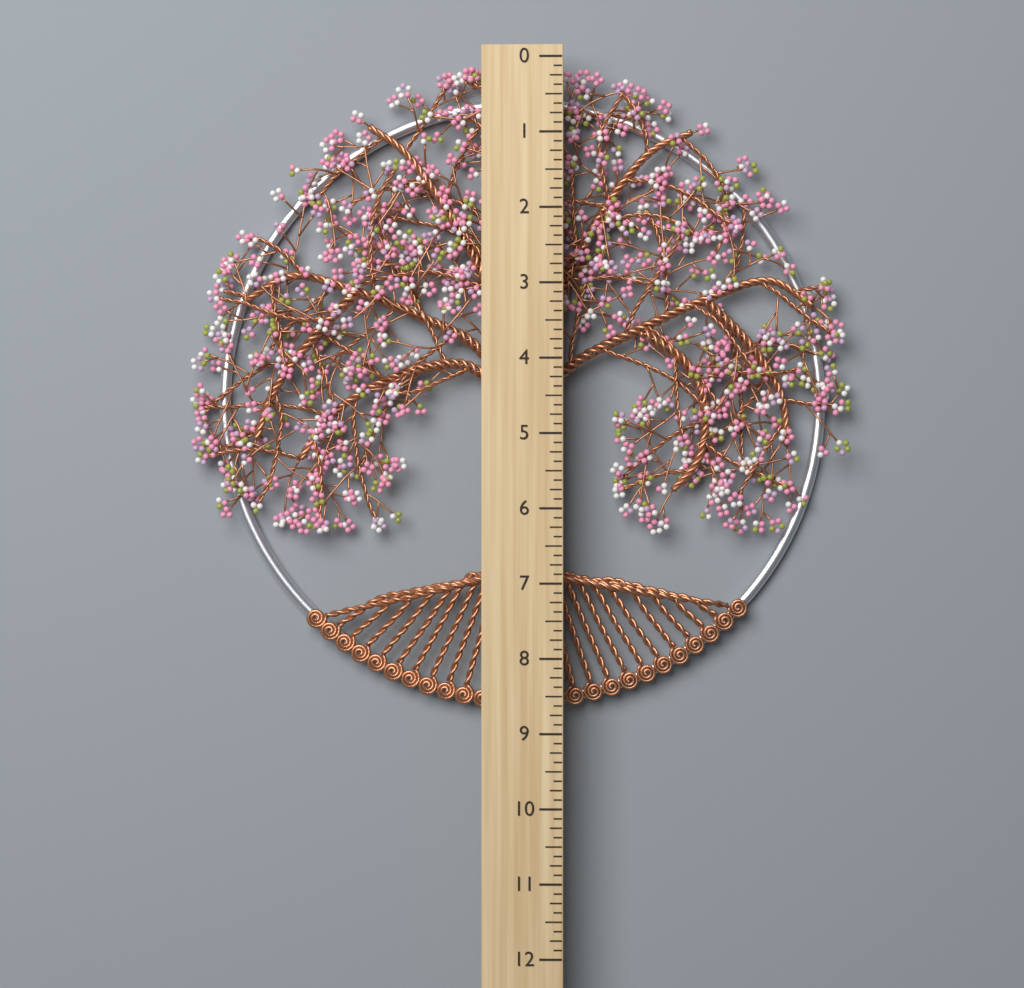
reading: 8.750 (no unit)
